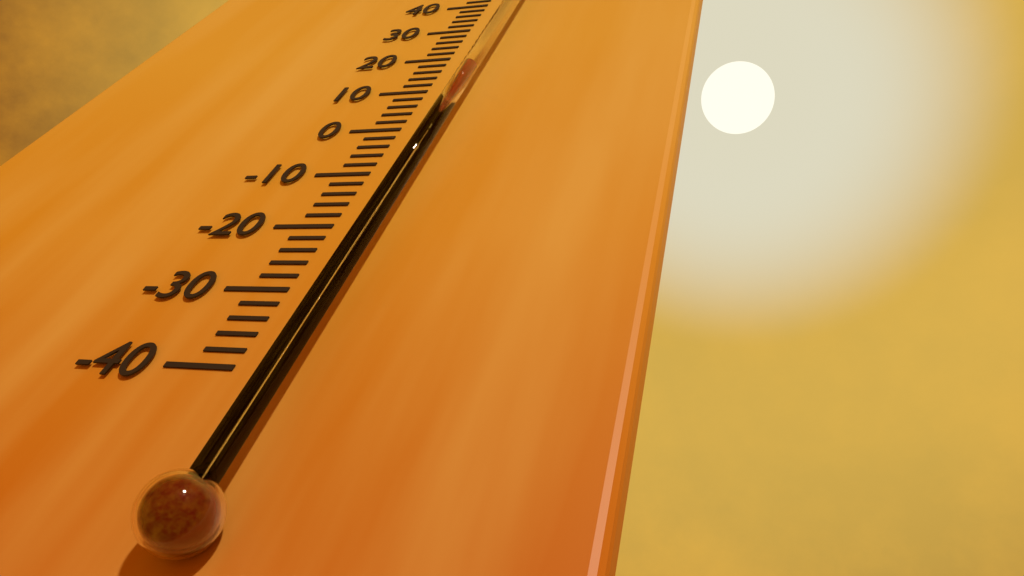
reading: 12 °C
